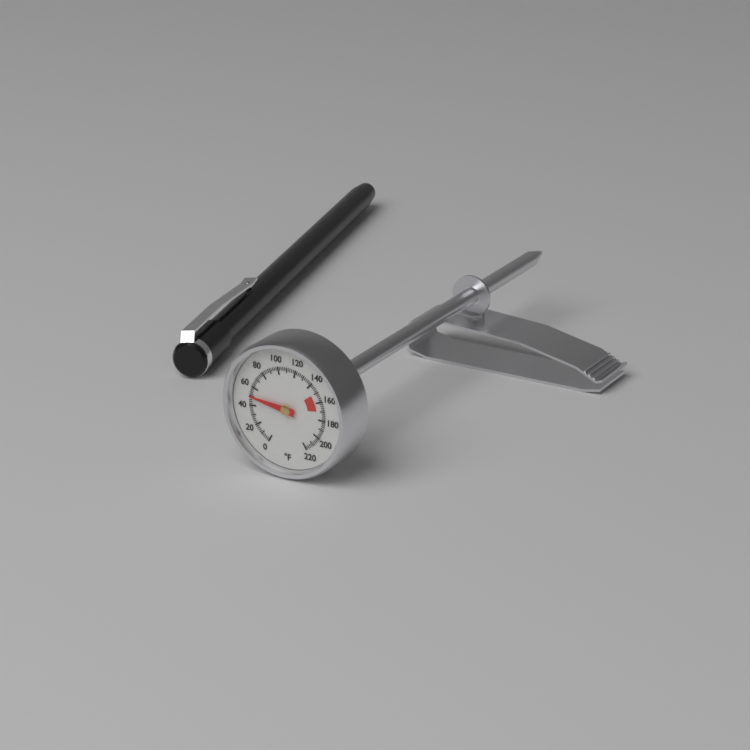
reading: 50 °F
